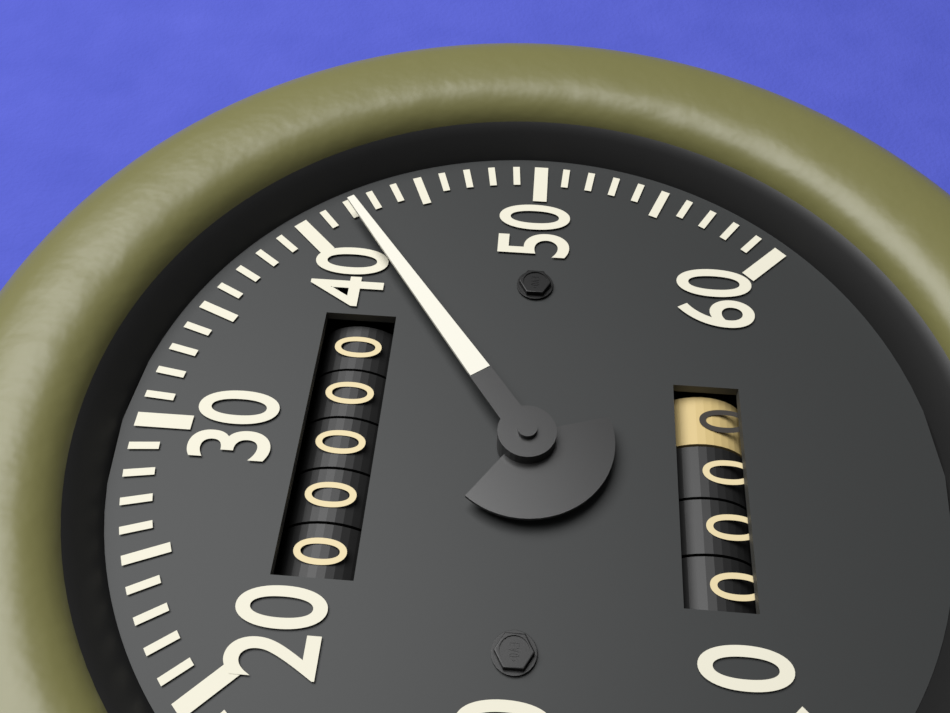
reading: 42 (no unit)
